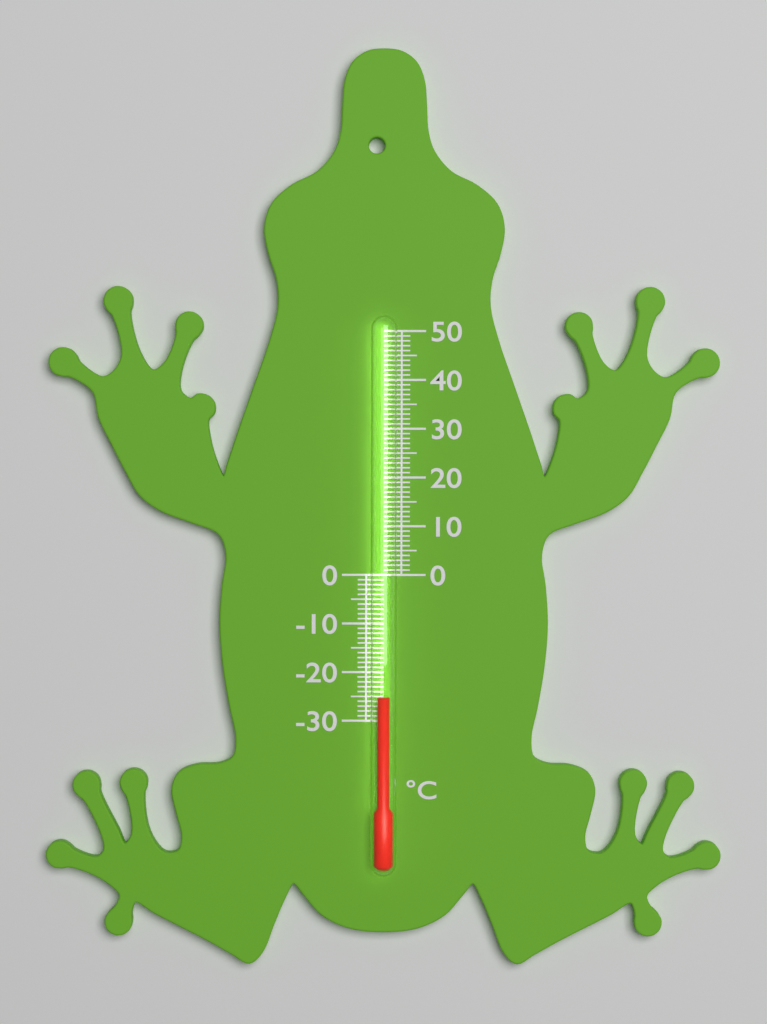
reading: -25 °C
